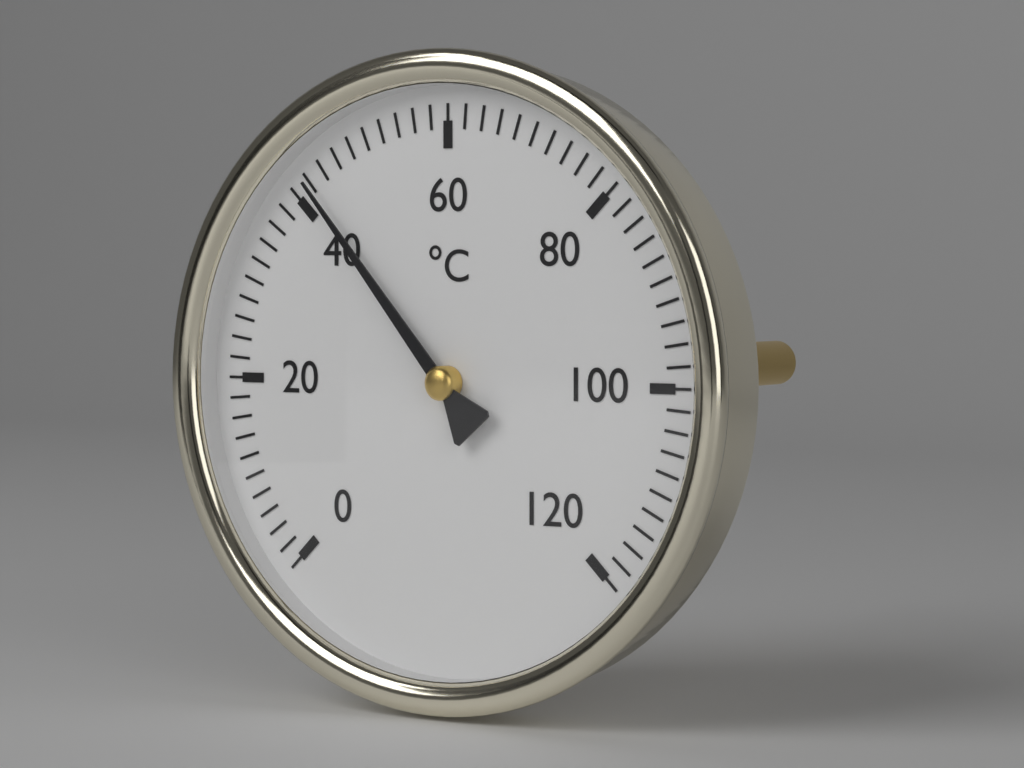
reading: 42 °C
